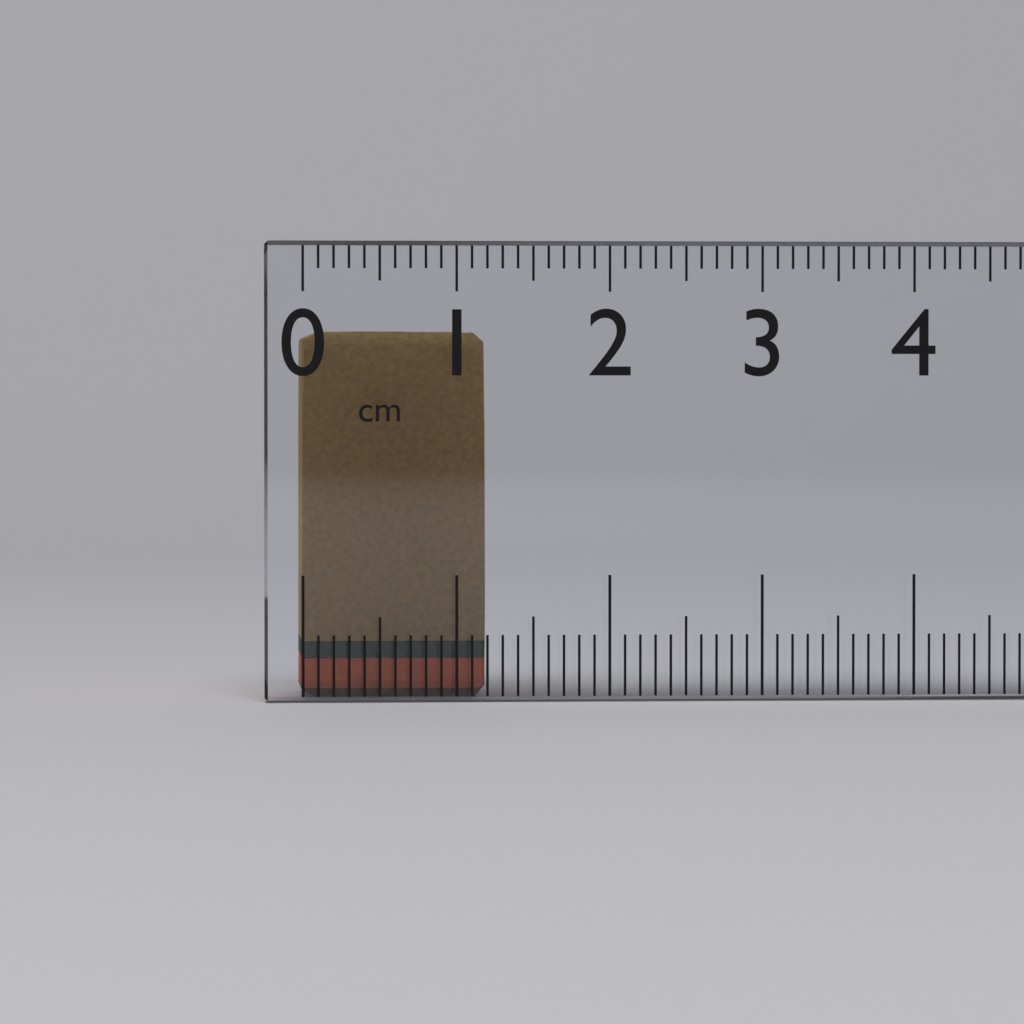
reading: 1.2 cm
